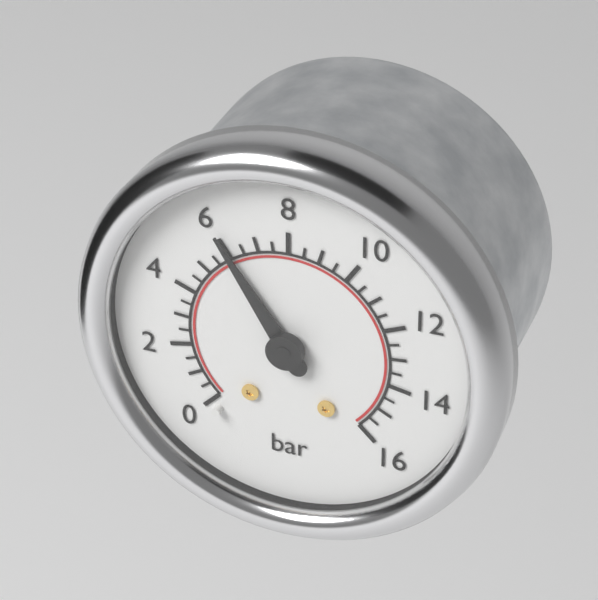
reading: 6.0 bar
